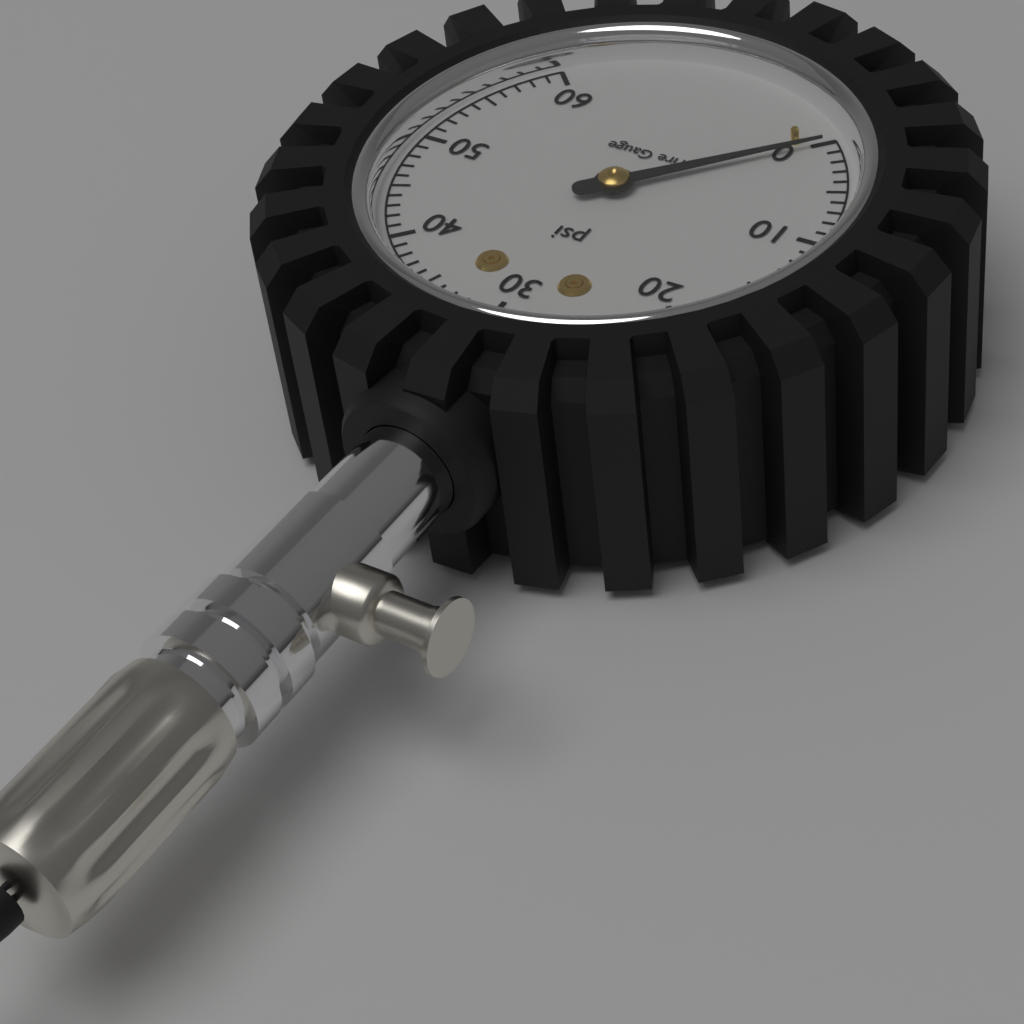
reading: 0 psi
